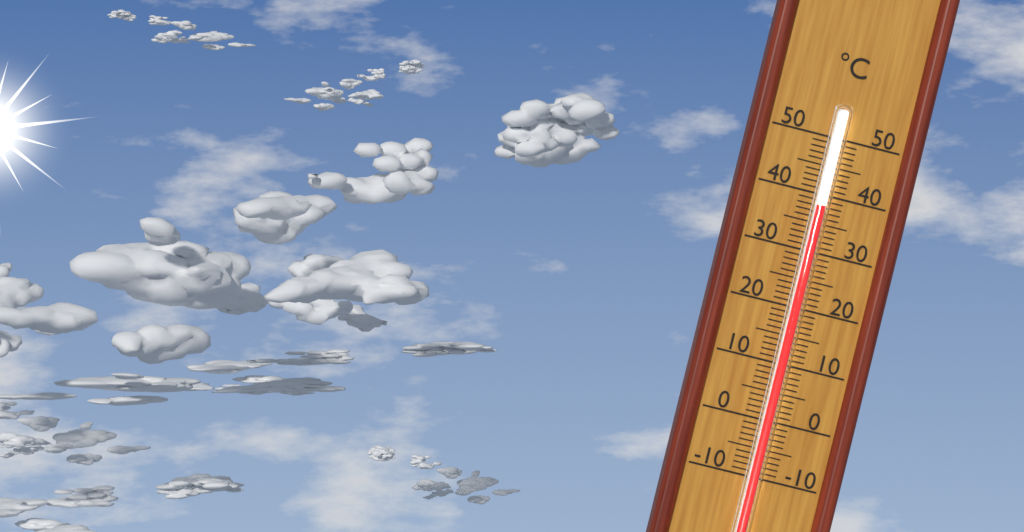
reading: 38 °C
